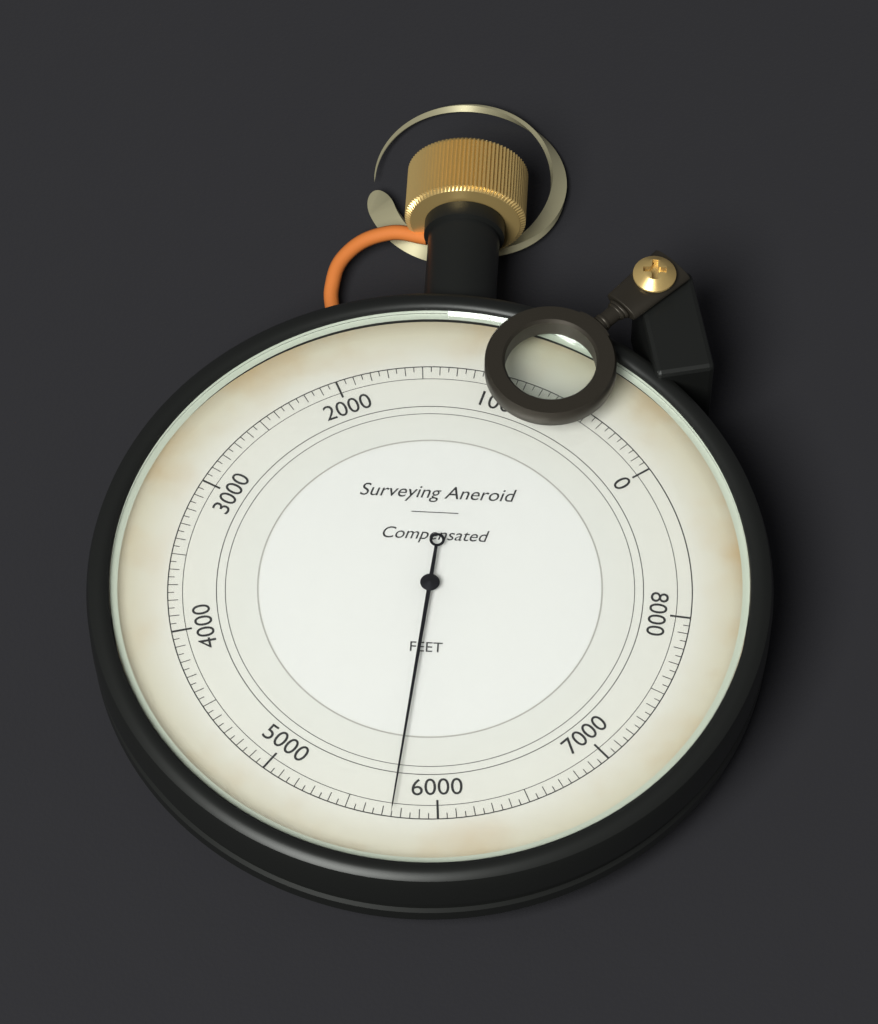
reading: 5750 ft
